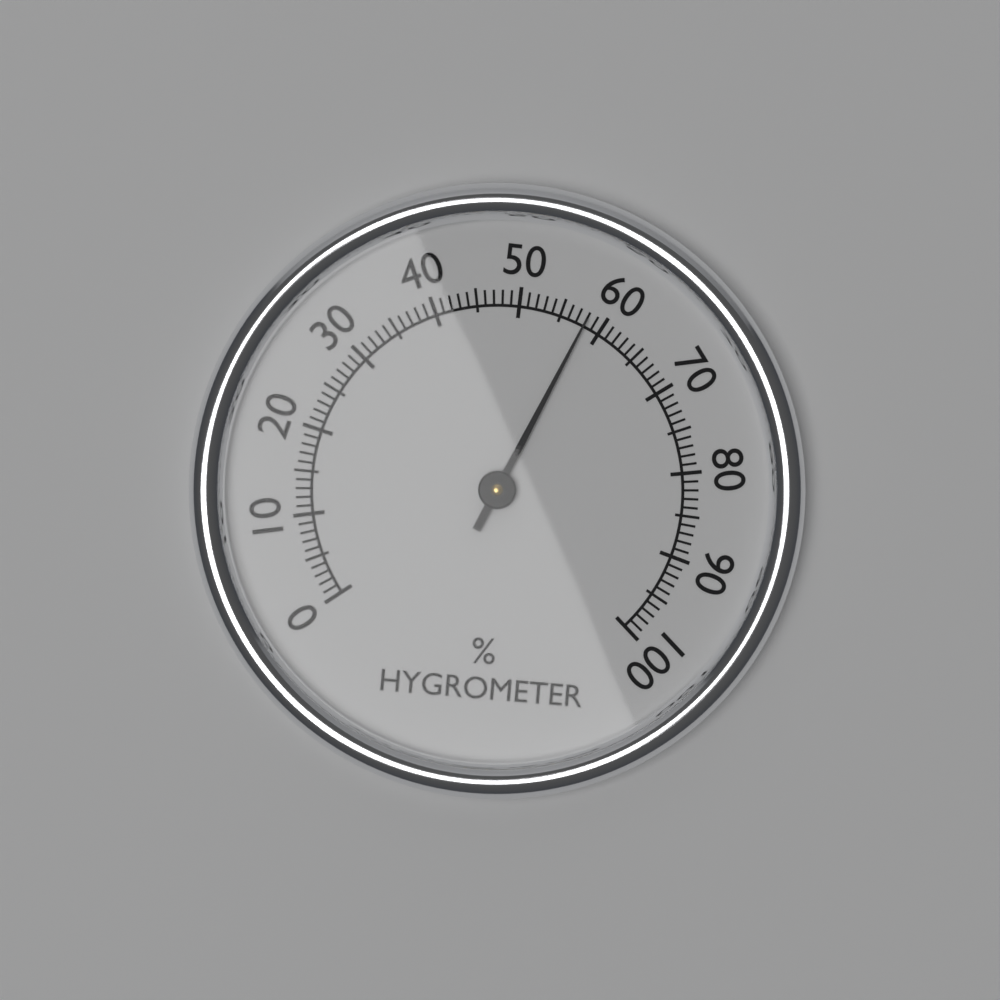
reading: 58 %
